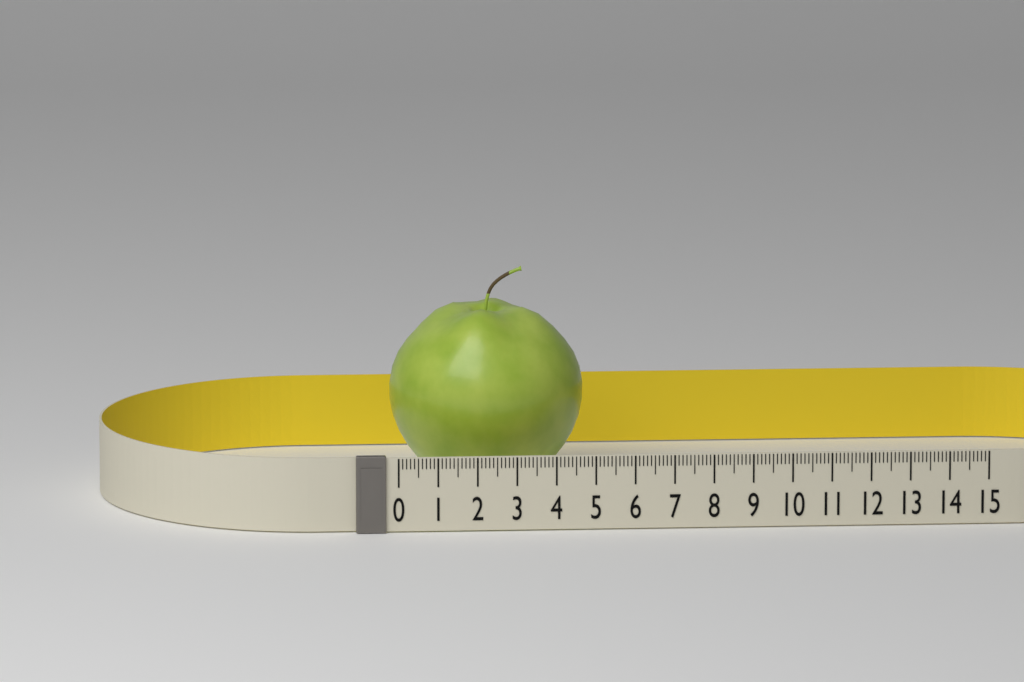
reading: 5.0 (no unit)
